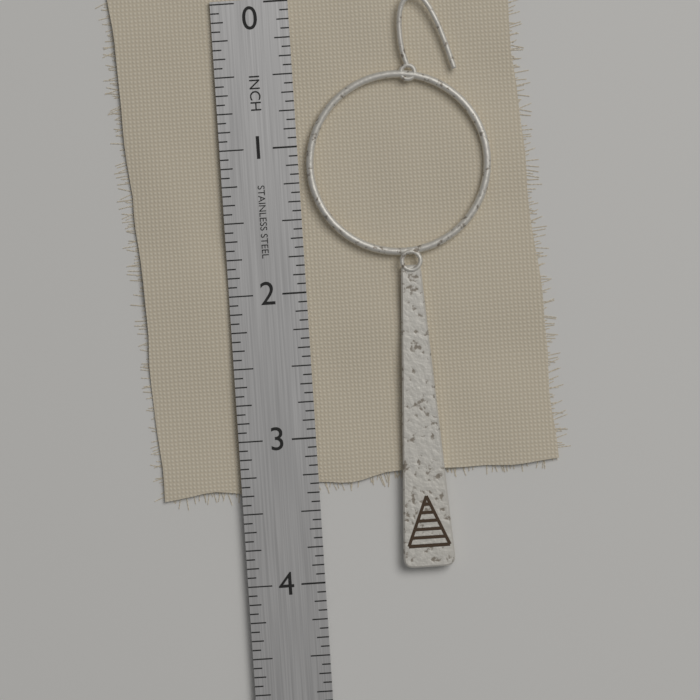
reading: 3.9375 in
